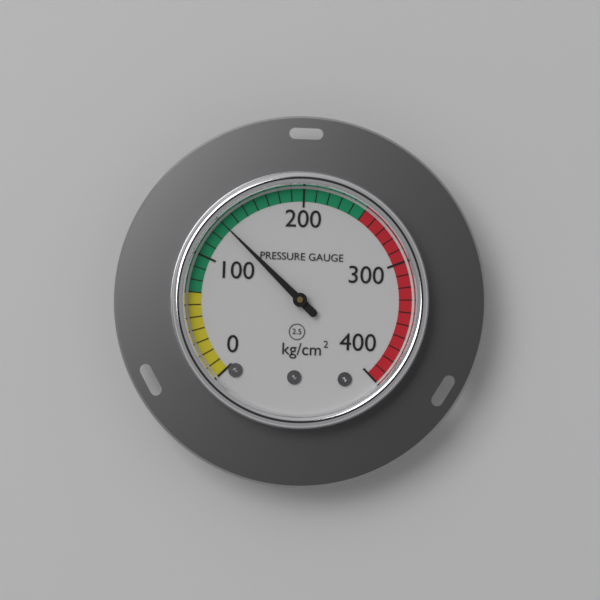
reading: 130 kg/cm²
